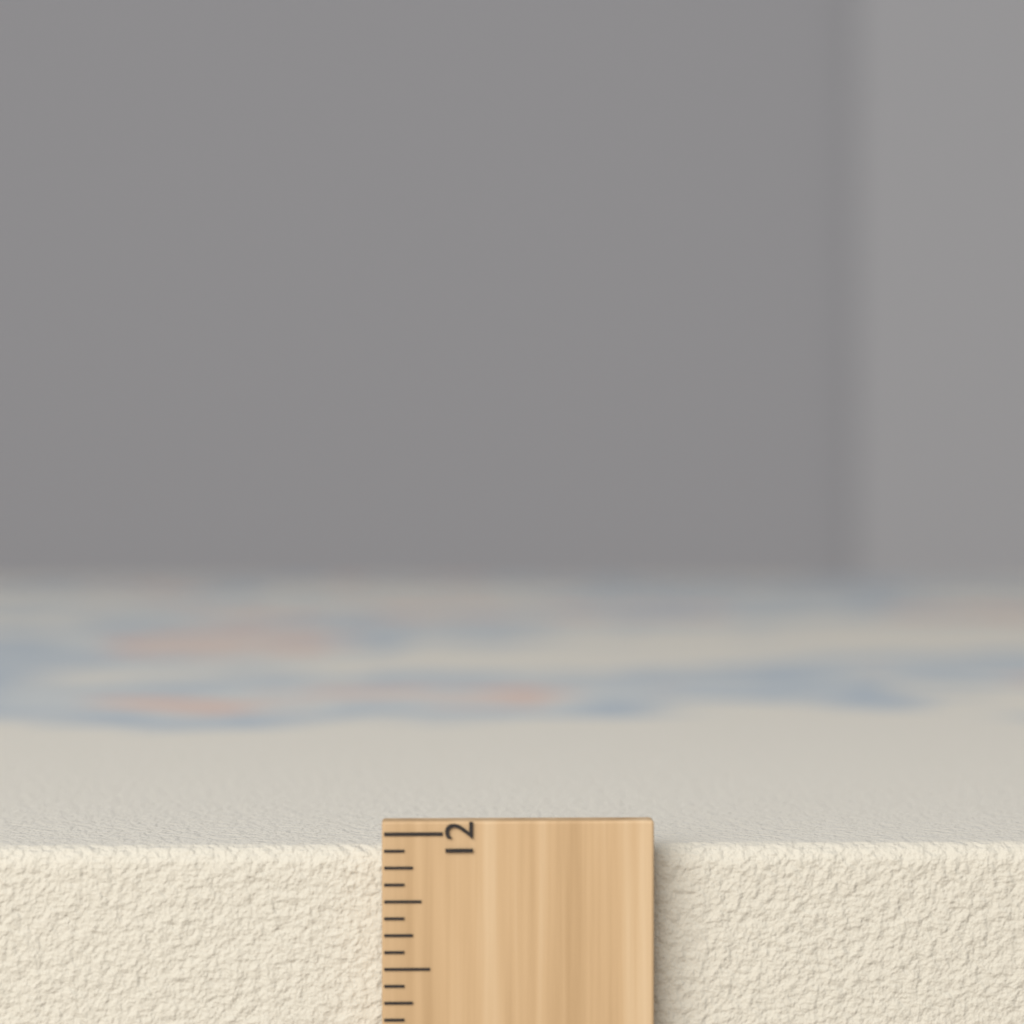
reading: 11.9375 inch
